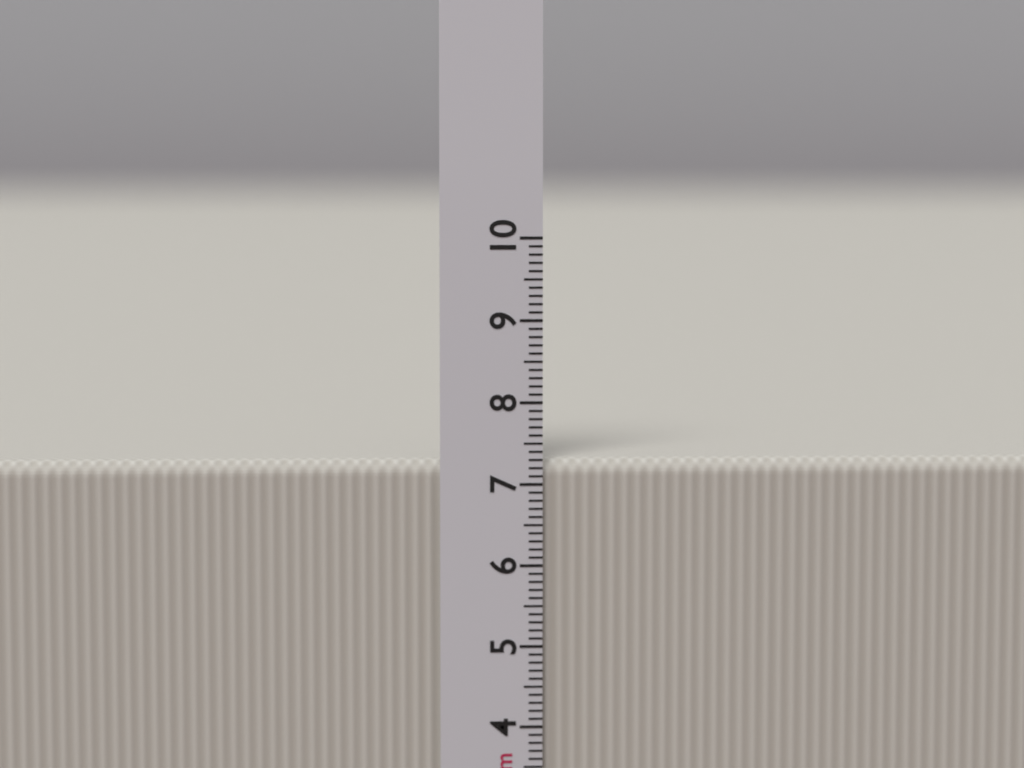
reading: 7.3 cm
